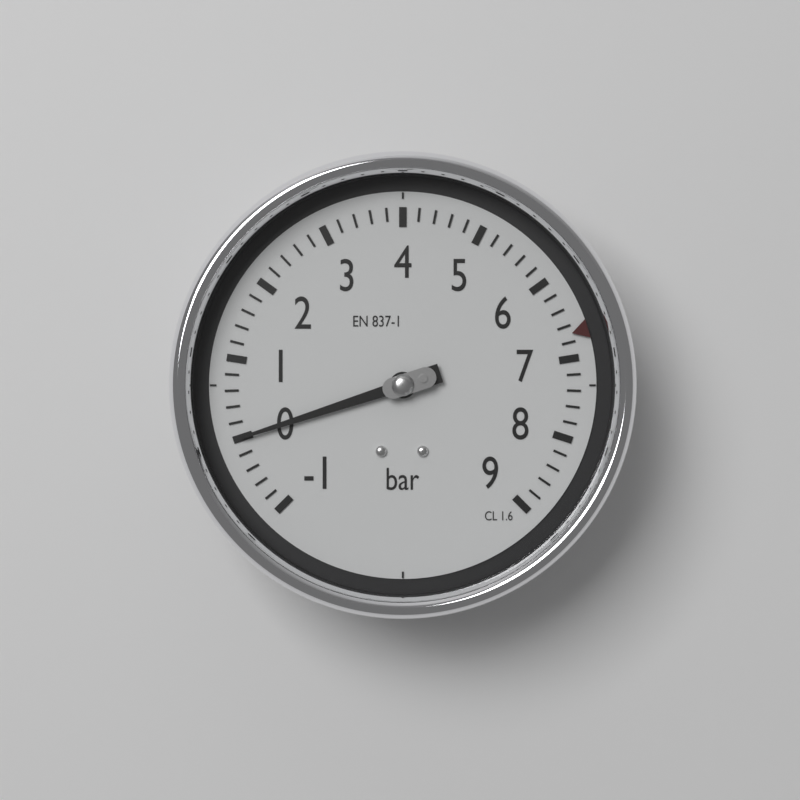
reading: 0.0 bar
